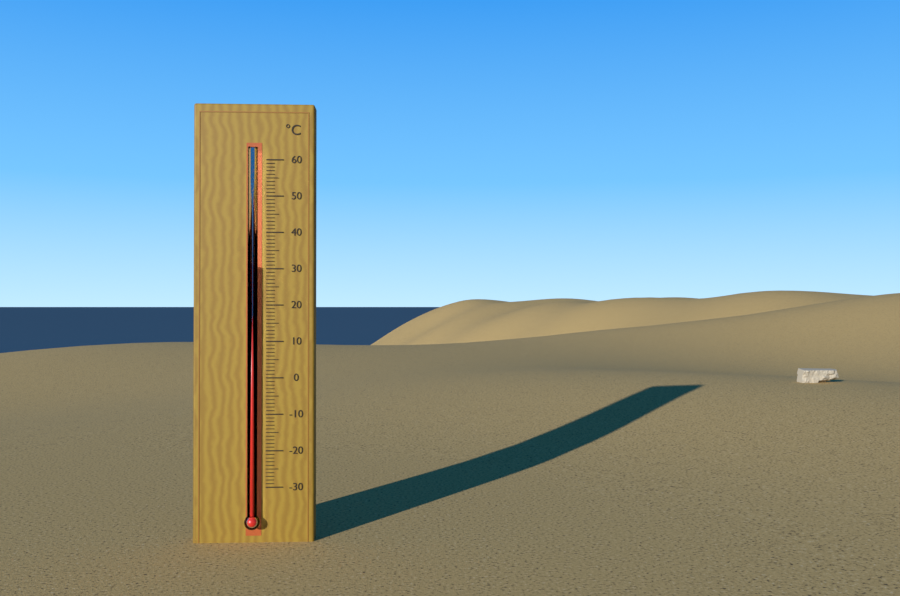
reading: 31 °C
